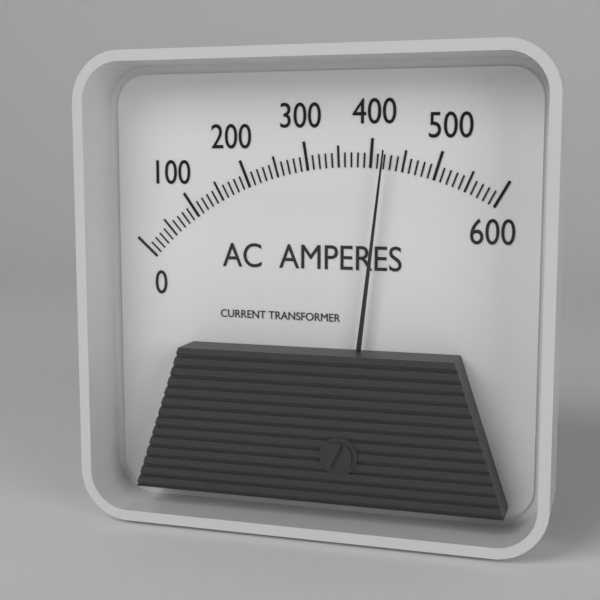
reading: 420 A
